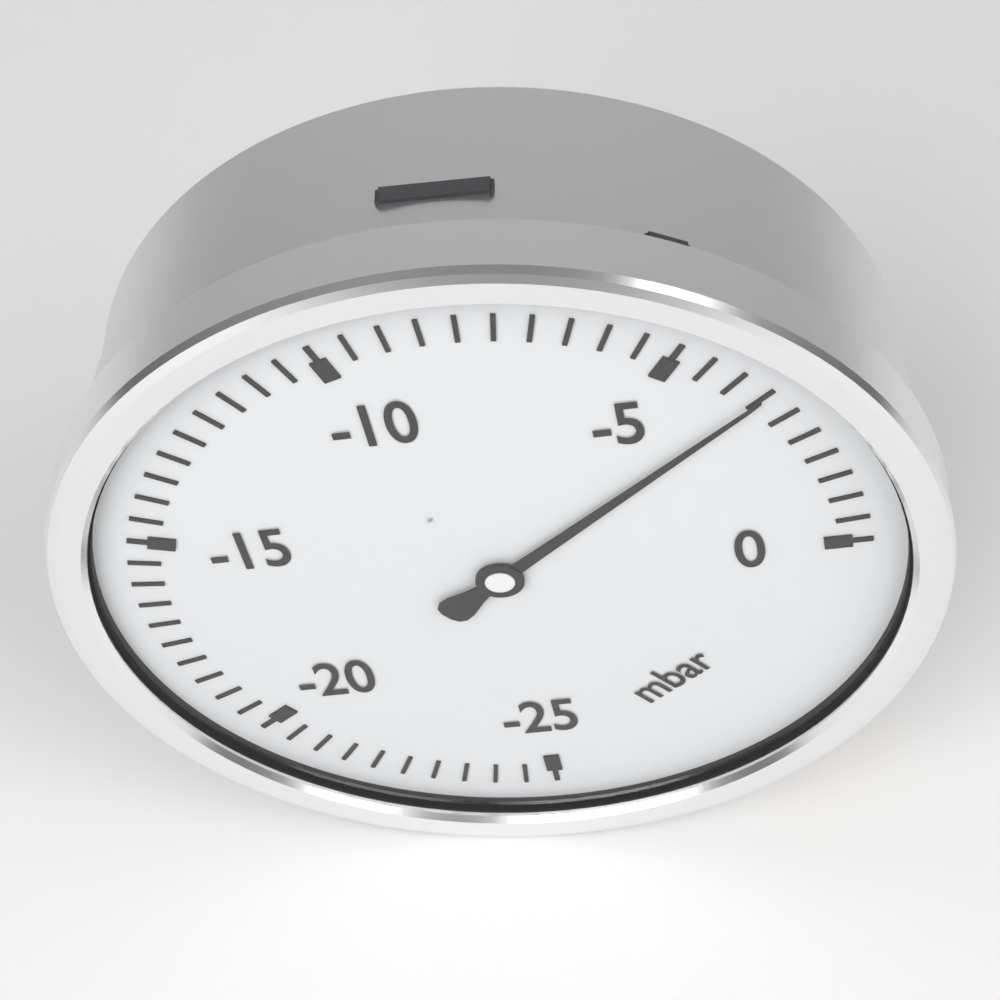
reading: -3.5 mbar
